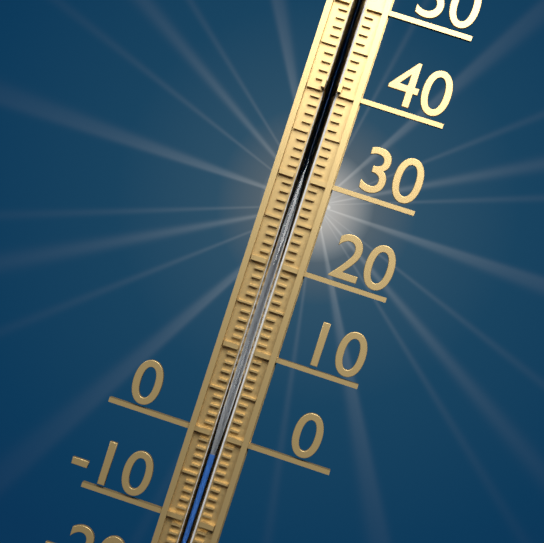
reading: -2 °C
